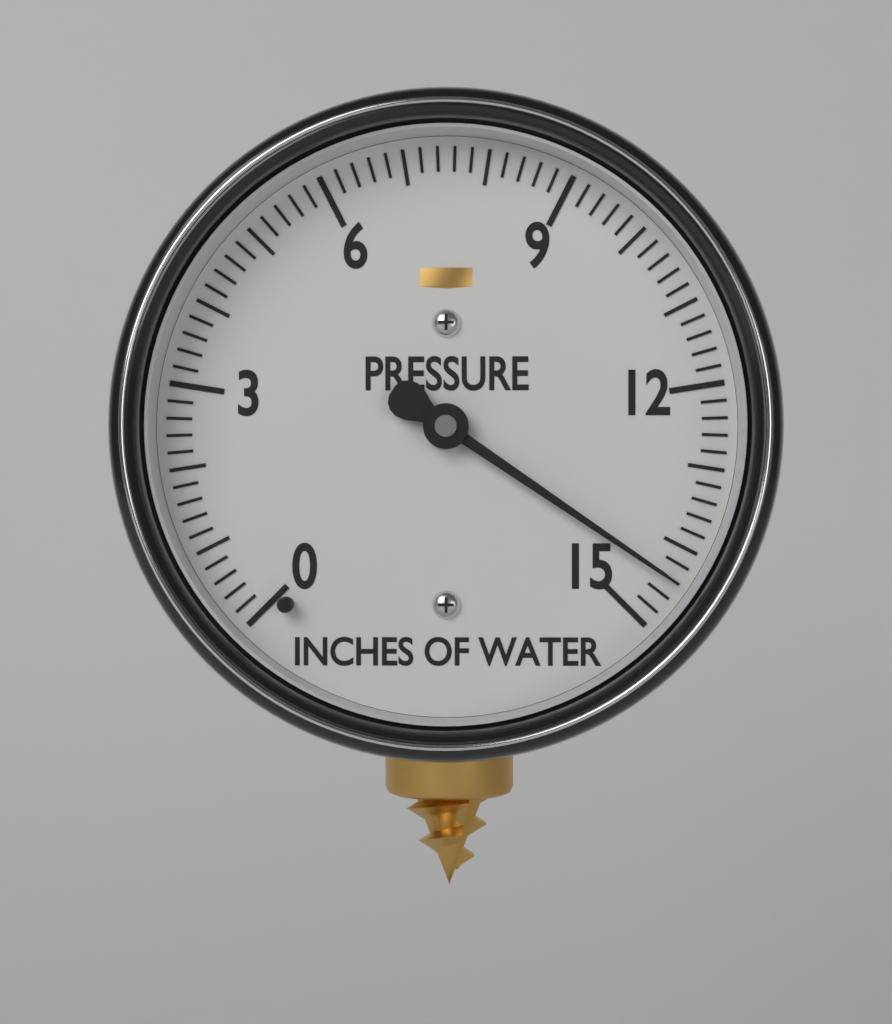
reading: 14.4 inches of water
